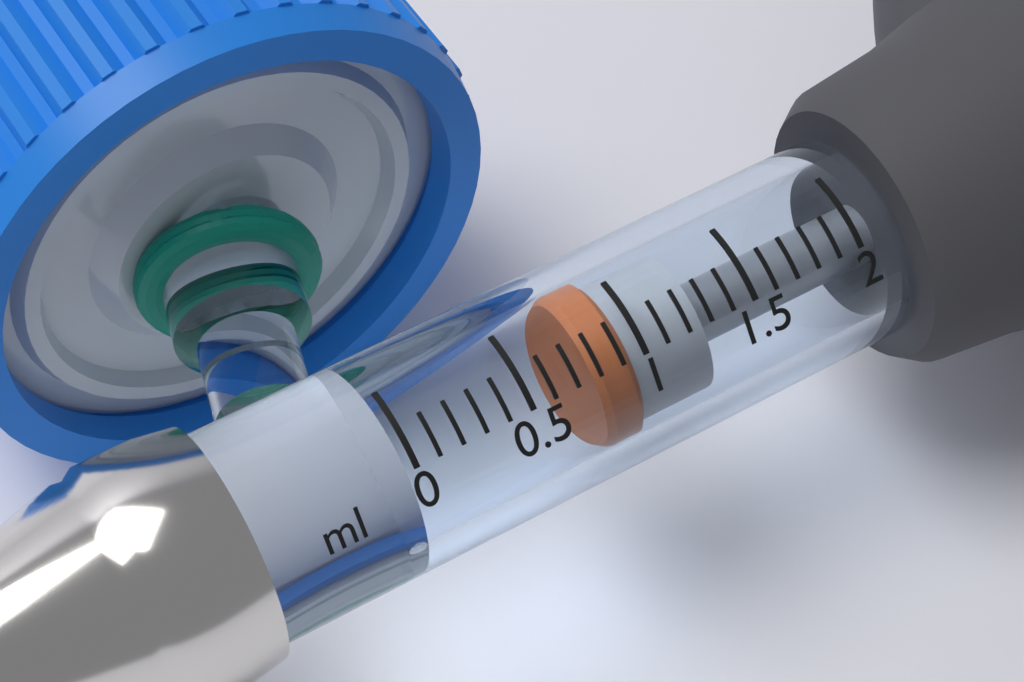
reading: 0.8 ml
